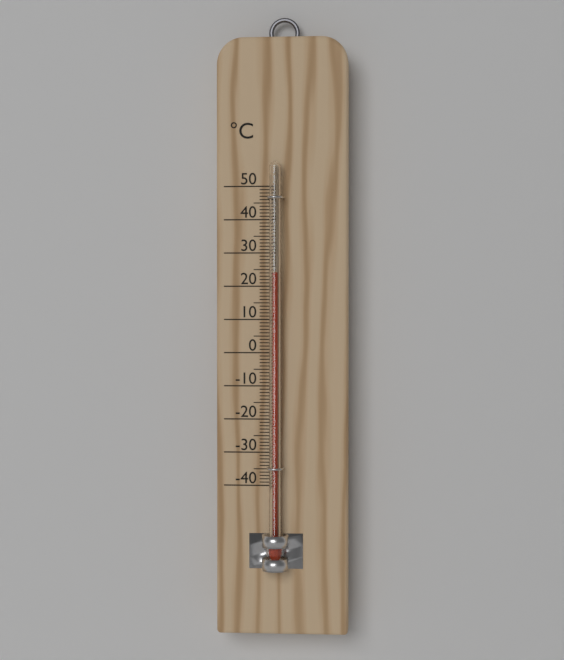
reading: 24 °C
